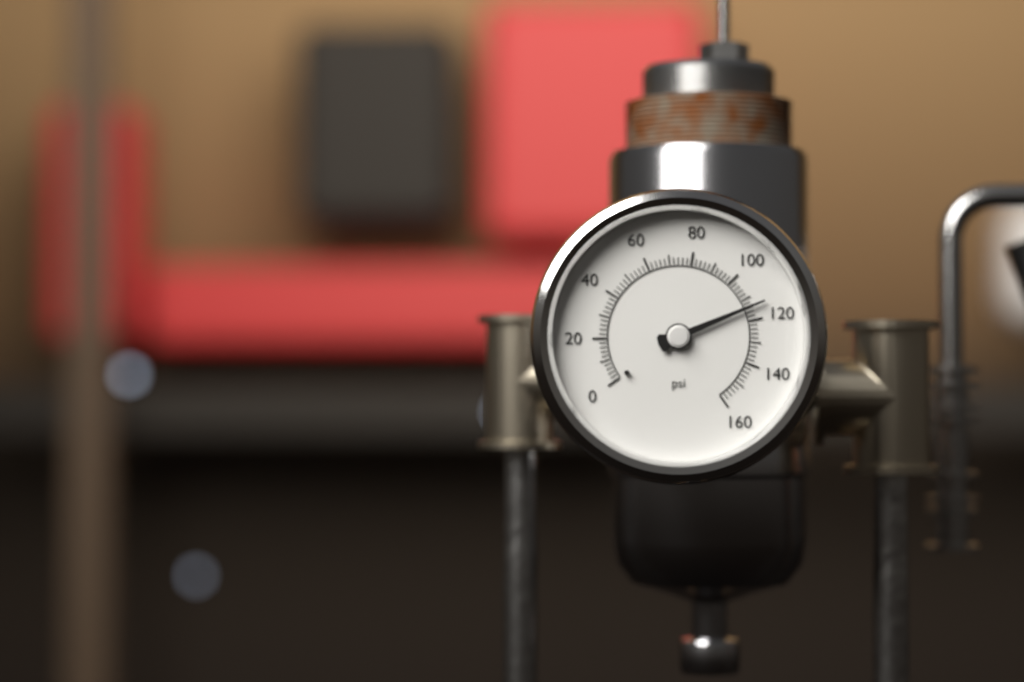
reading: 114 psi
